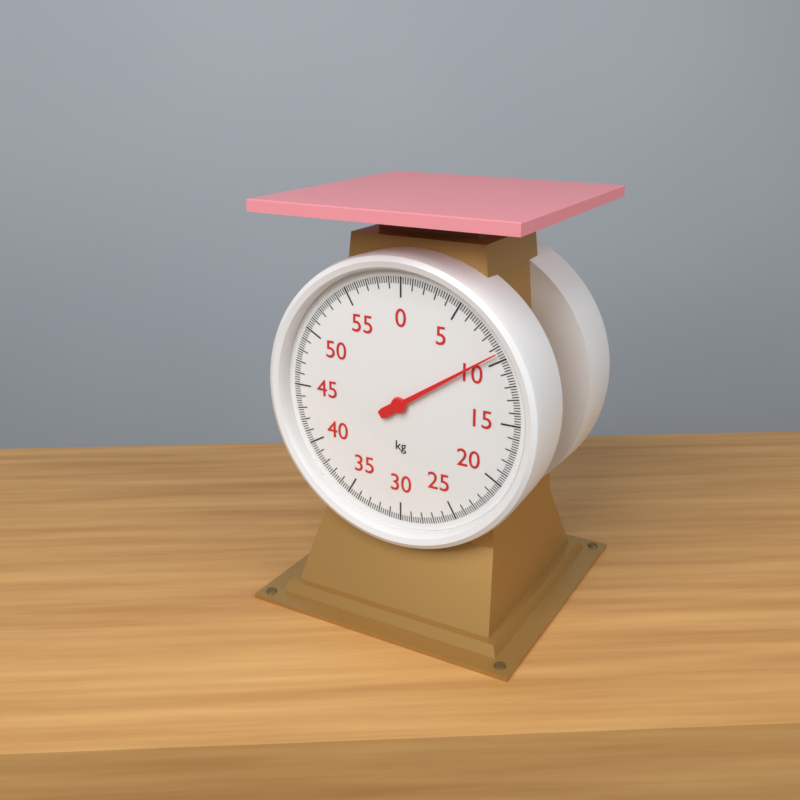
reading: 9.4 kg
